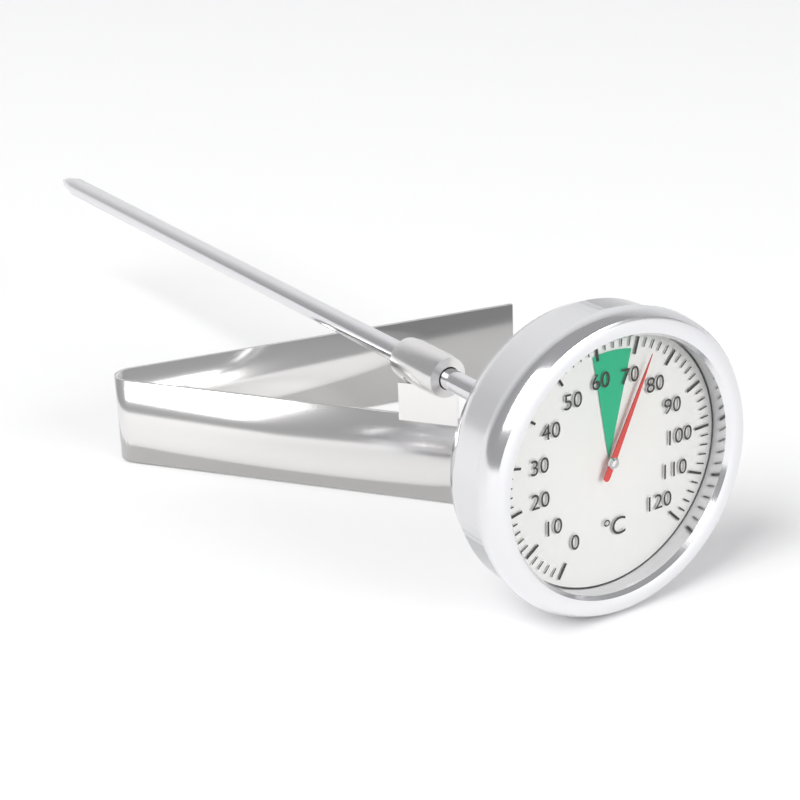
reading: 74 °C
